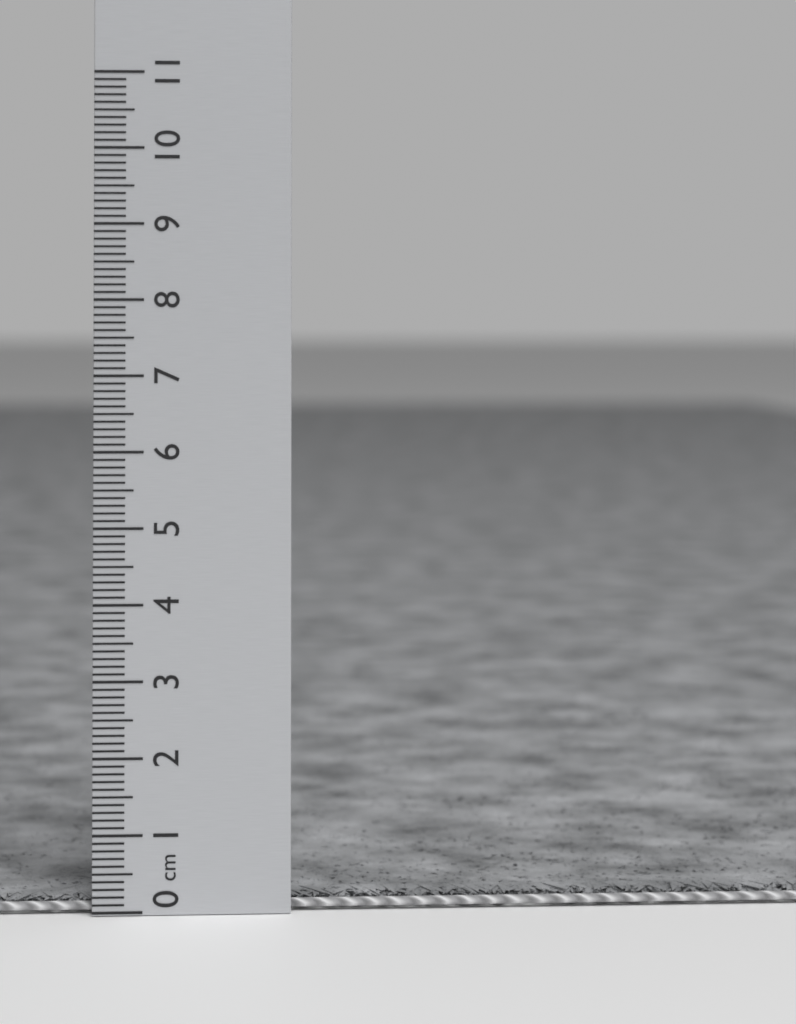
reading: 0.2 cm
